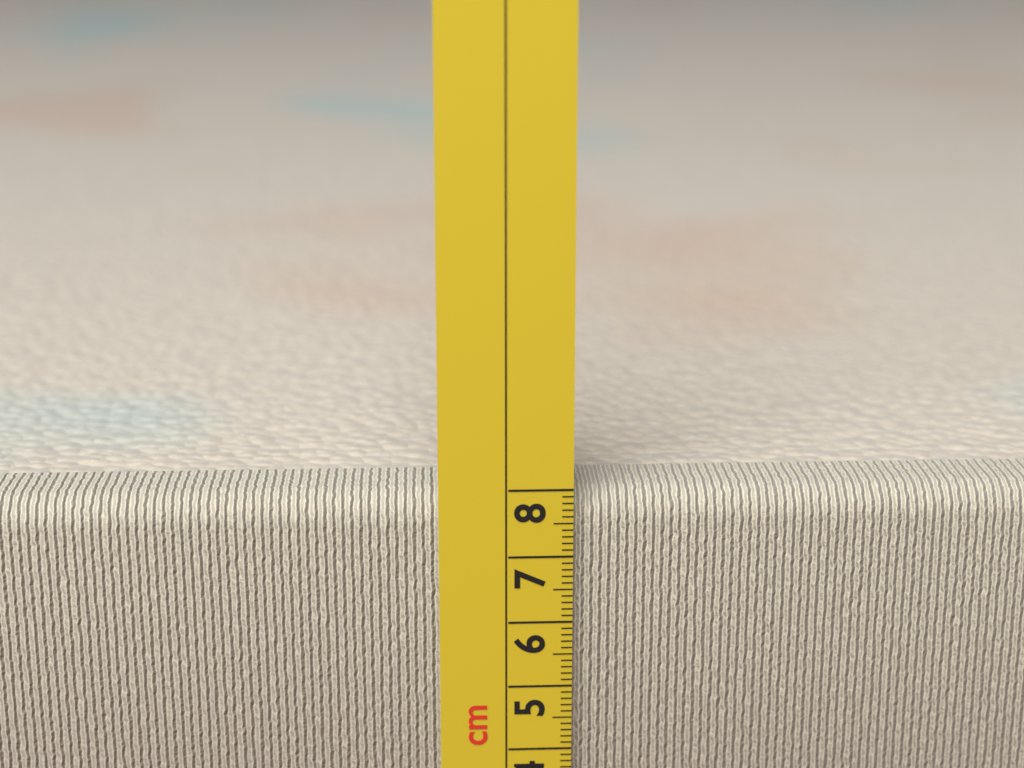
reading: 7.9 cm
